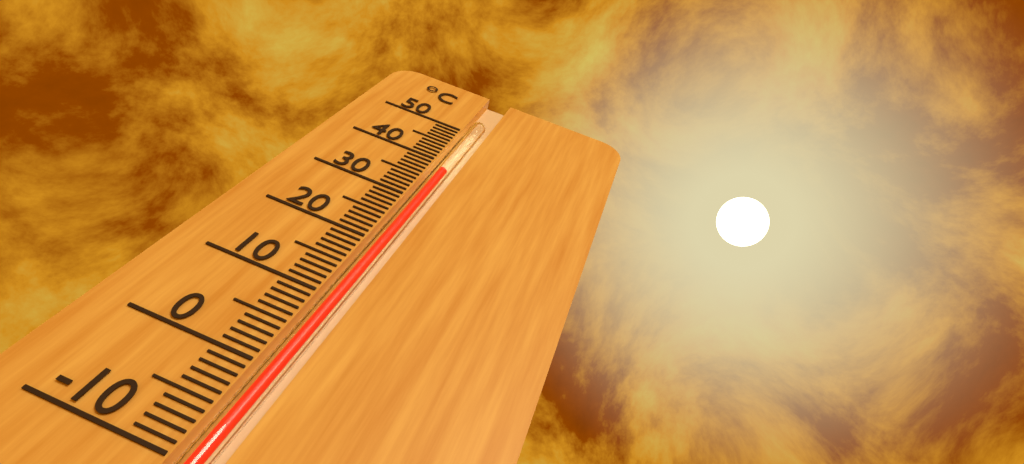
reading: 38 °C
